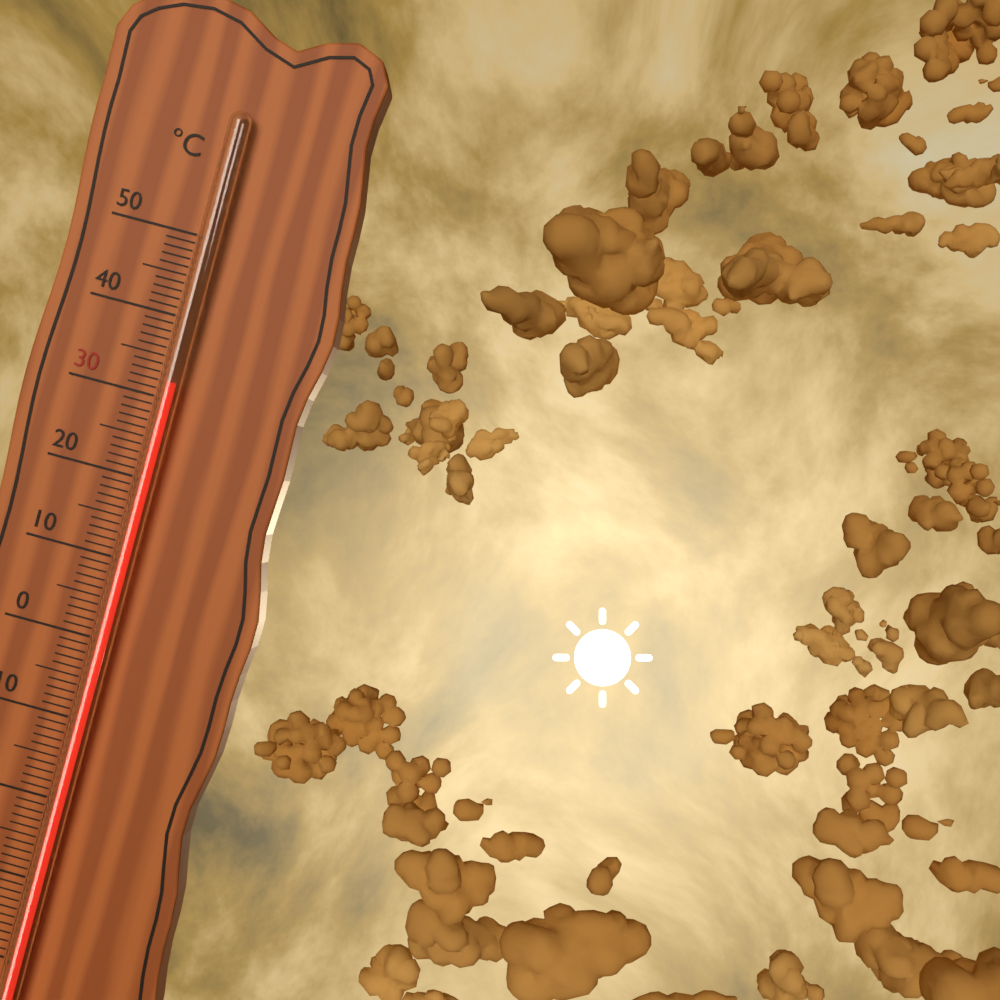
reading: 32 °C
